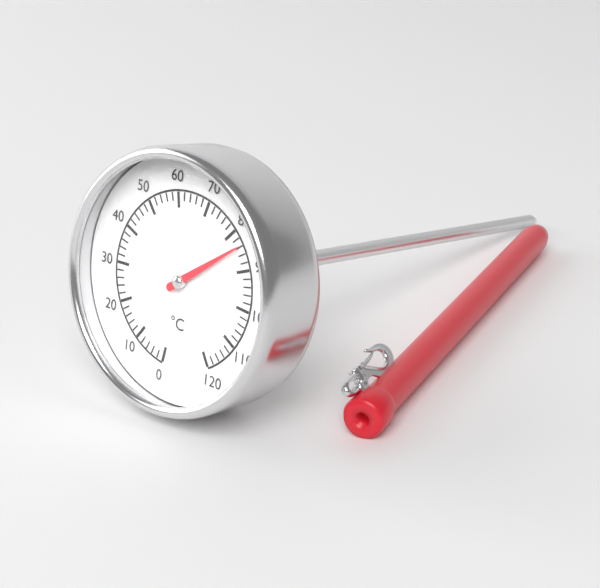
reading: 84 °C
